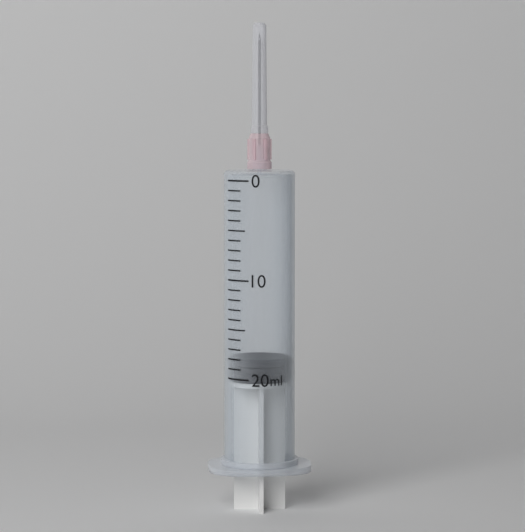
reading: 18 ml
